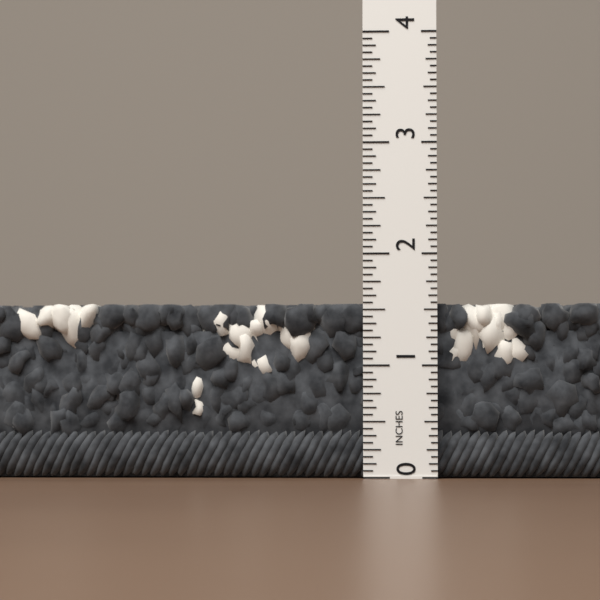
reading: 1.5625 in
